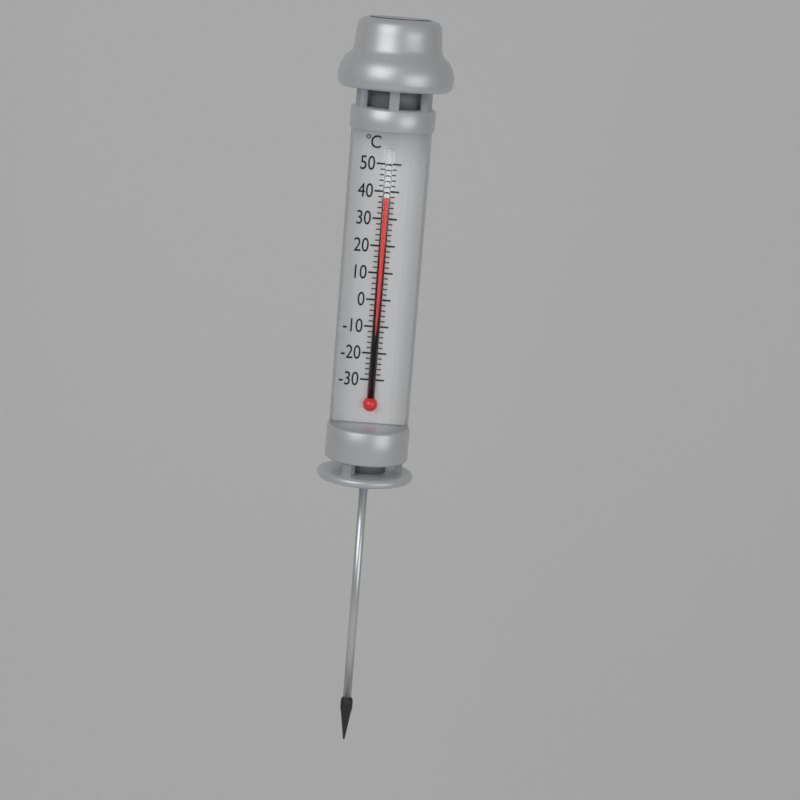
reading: 38 °C
